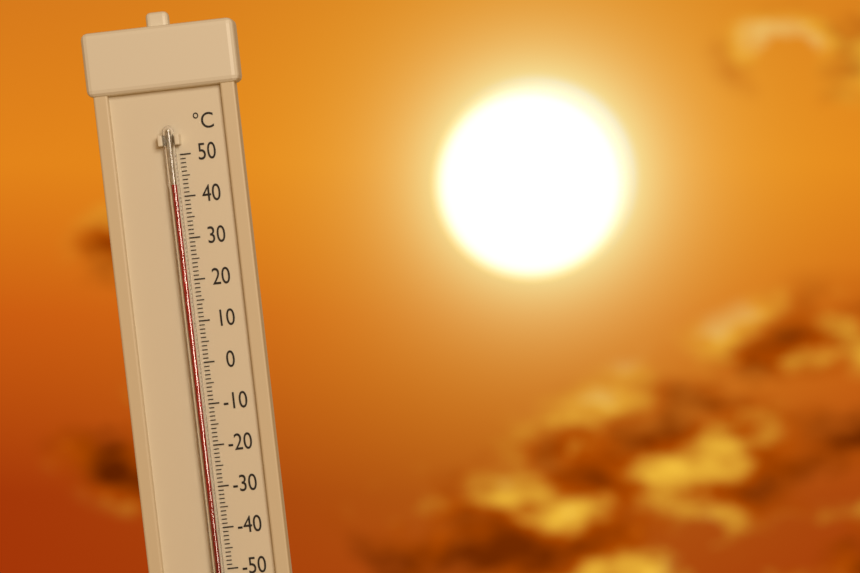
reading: 43 °C
